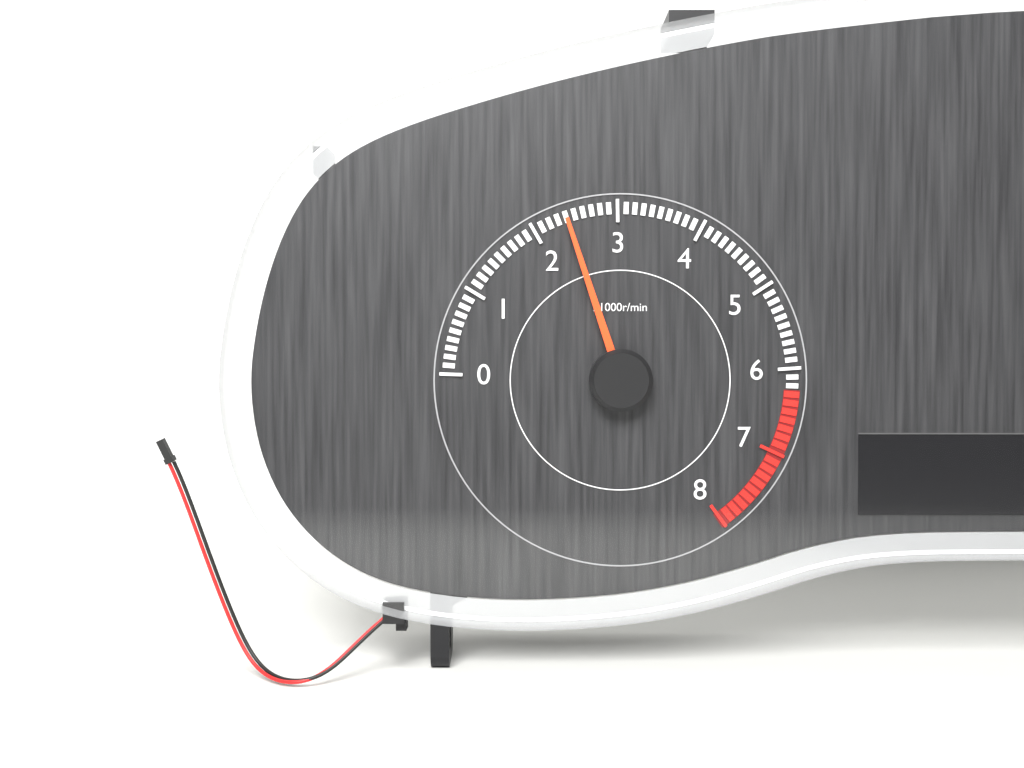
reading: 2400 r/min
